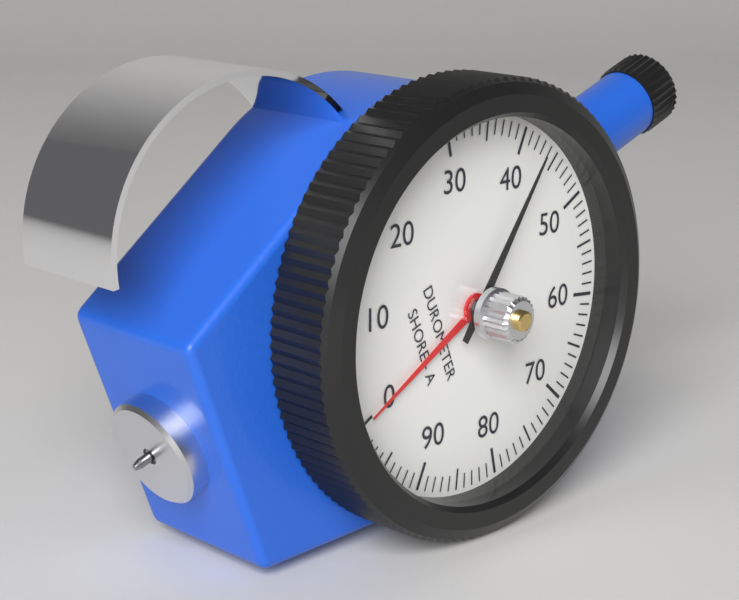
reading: 43 Shore A
